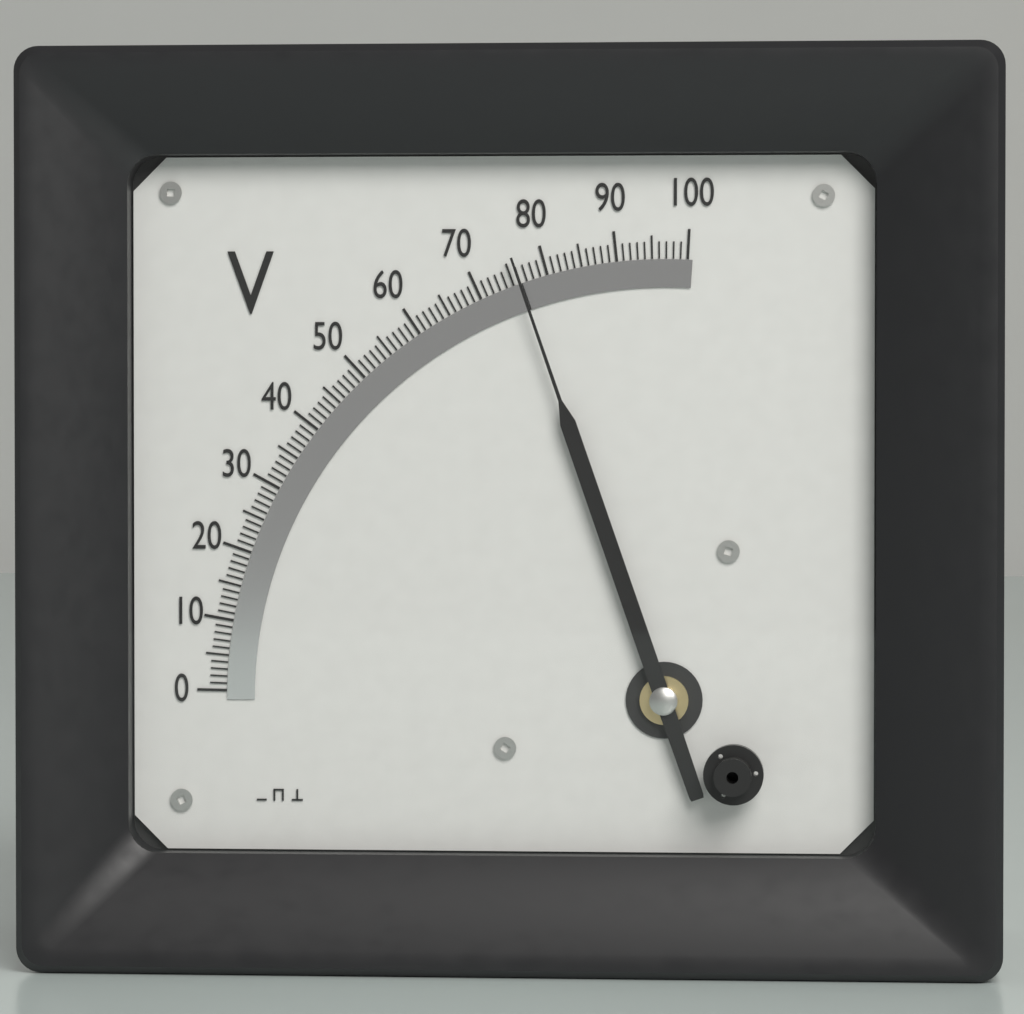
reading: 76 V
